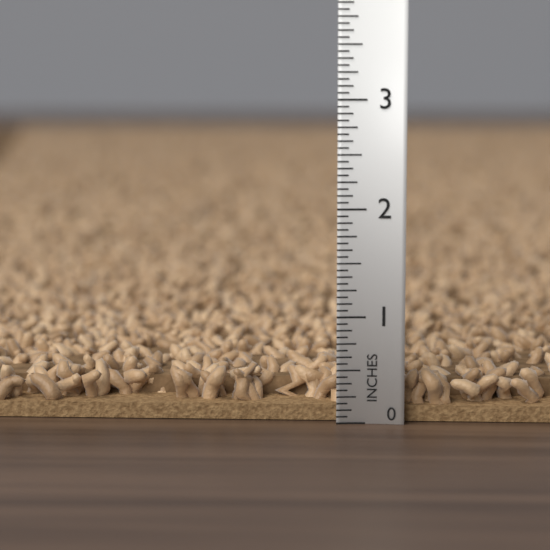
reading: 0.5000 in
